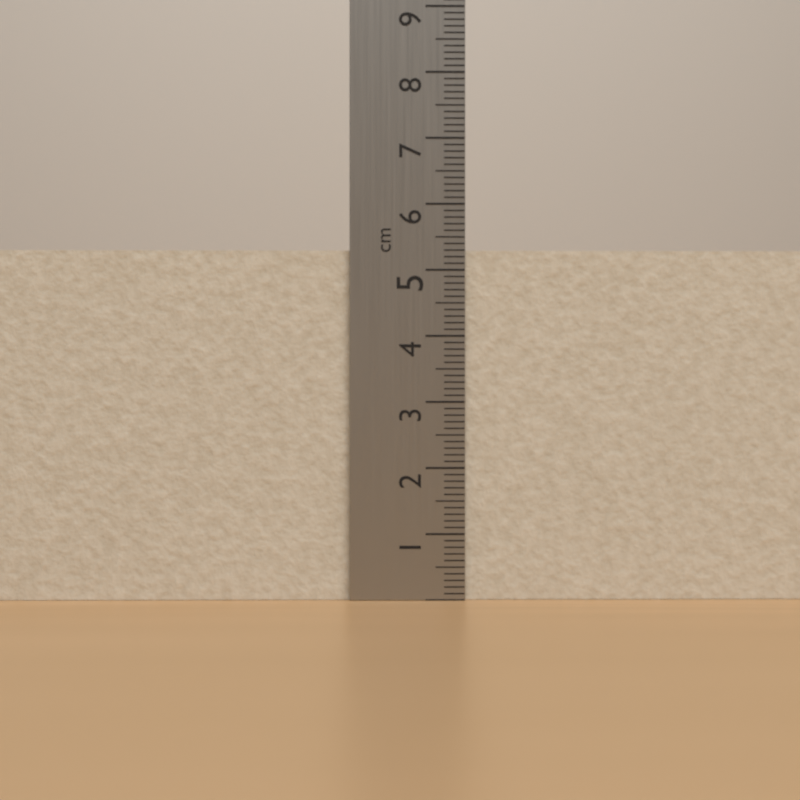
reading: 5.3 cm
